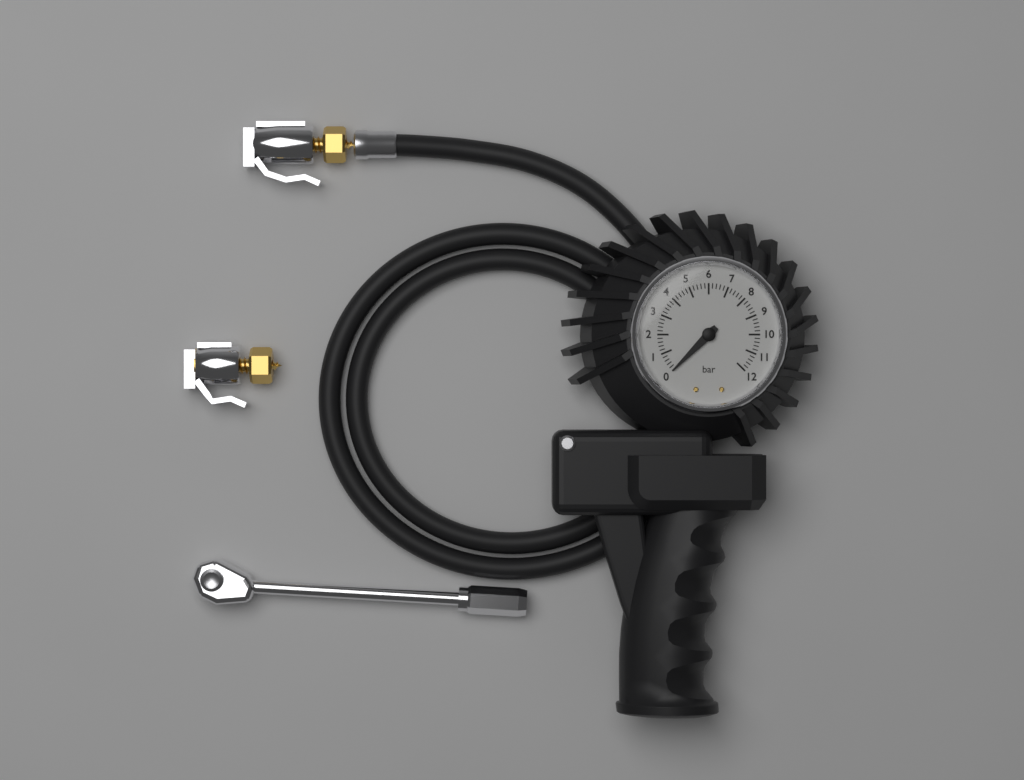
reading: 0.0 bar
